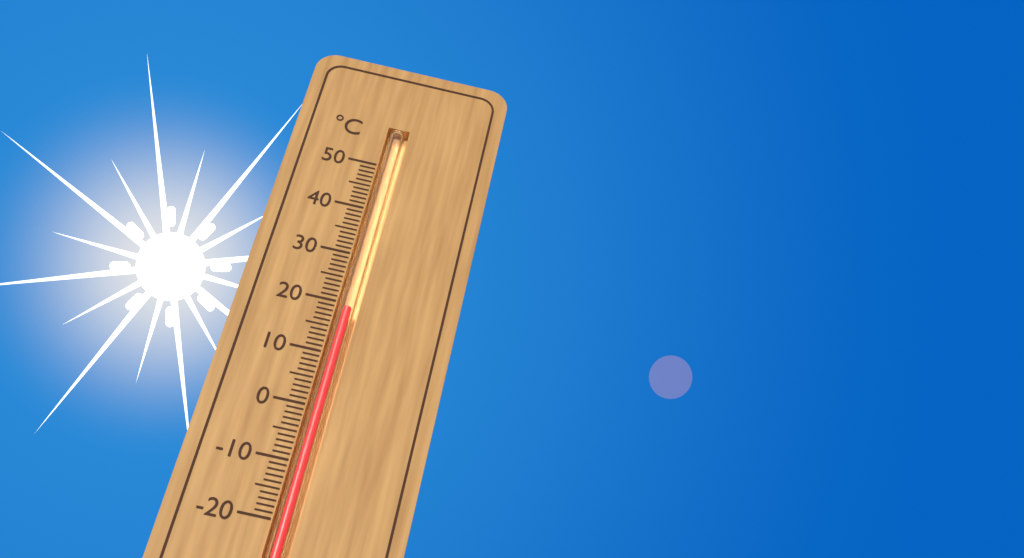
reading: 19 °C
